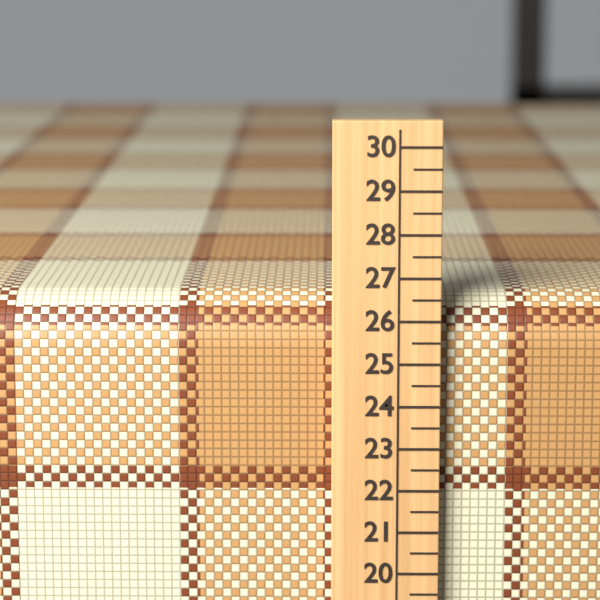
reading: 26.5 (no unit)
